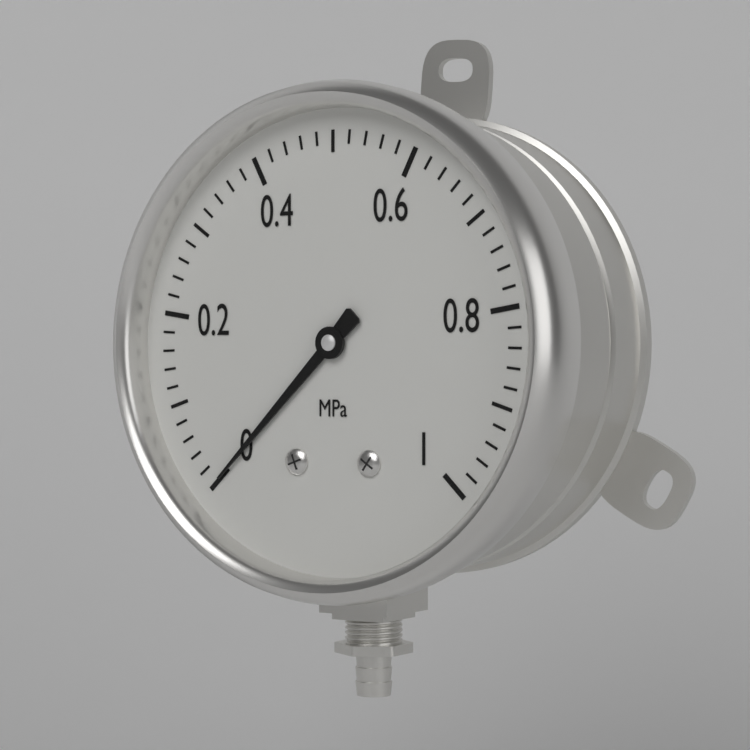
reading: 0.00 MPa
